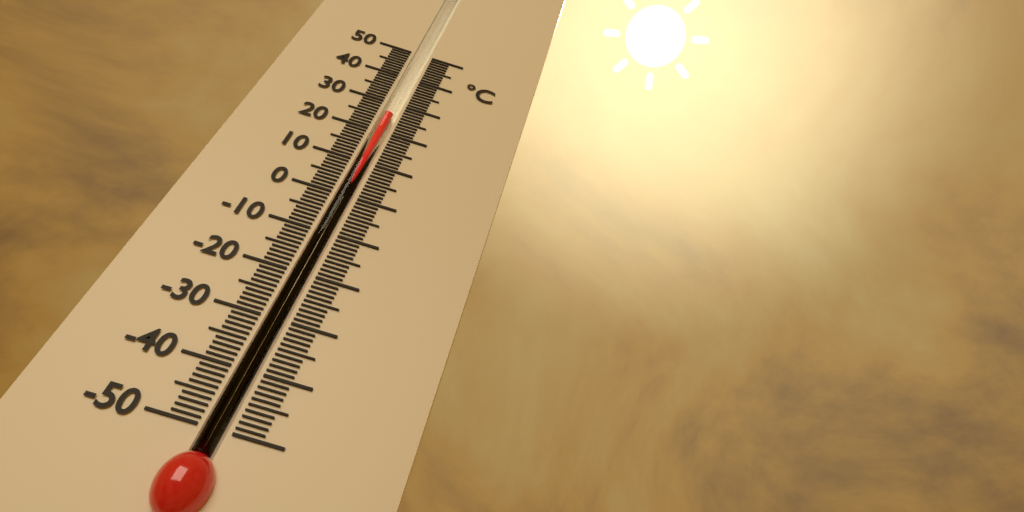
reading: 26 °C
